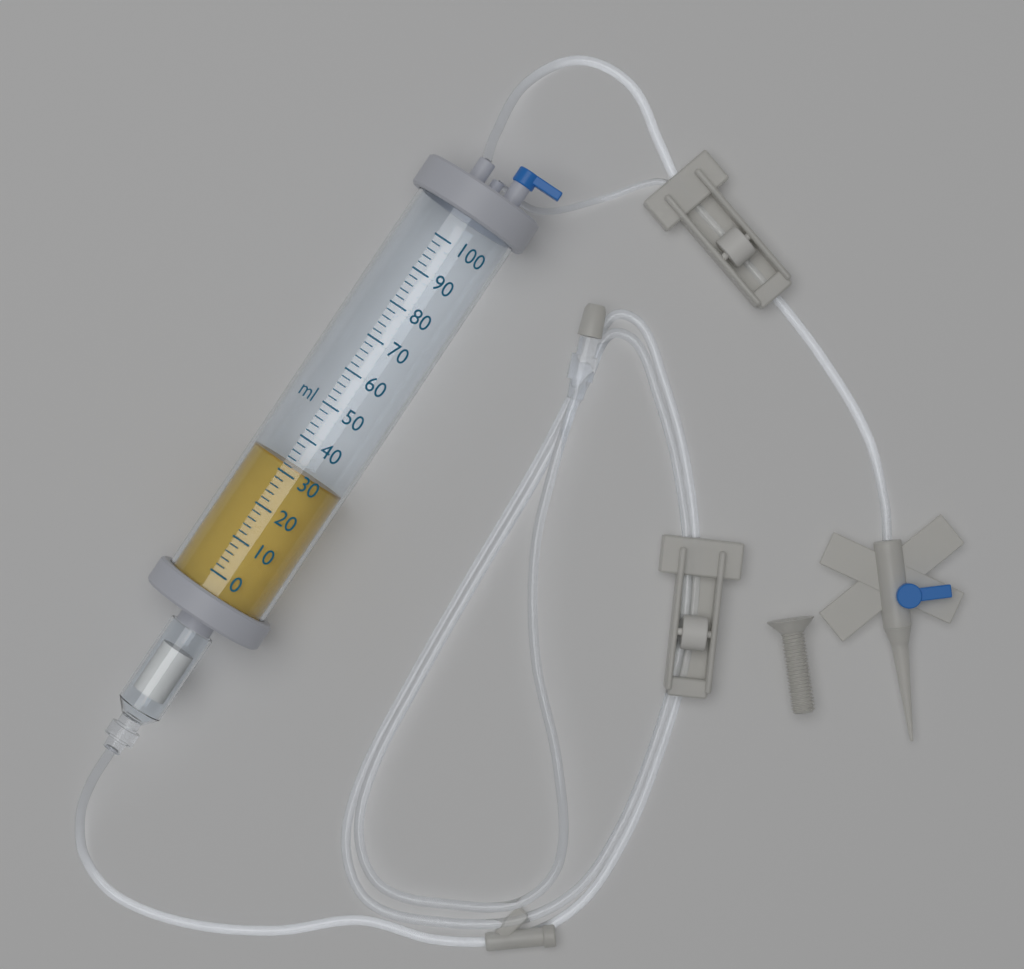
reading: 32 ml
